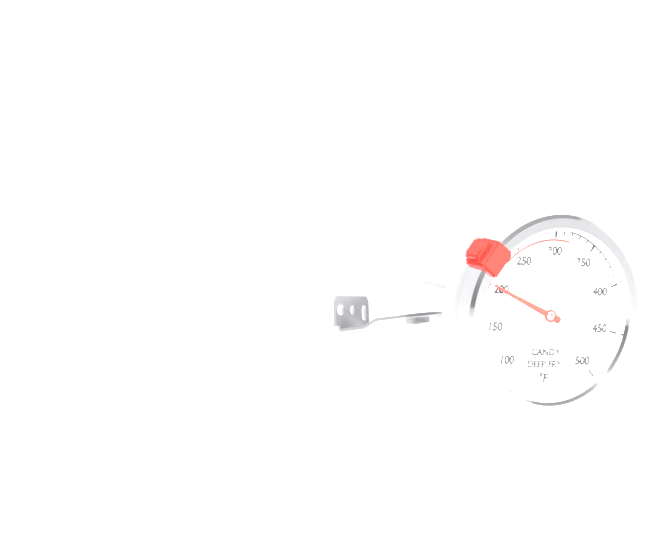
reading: 200 °F
